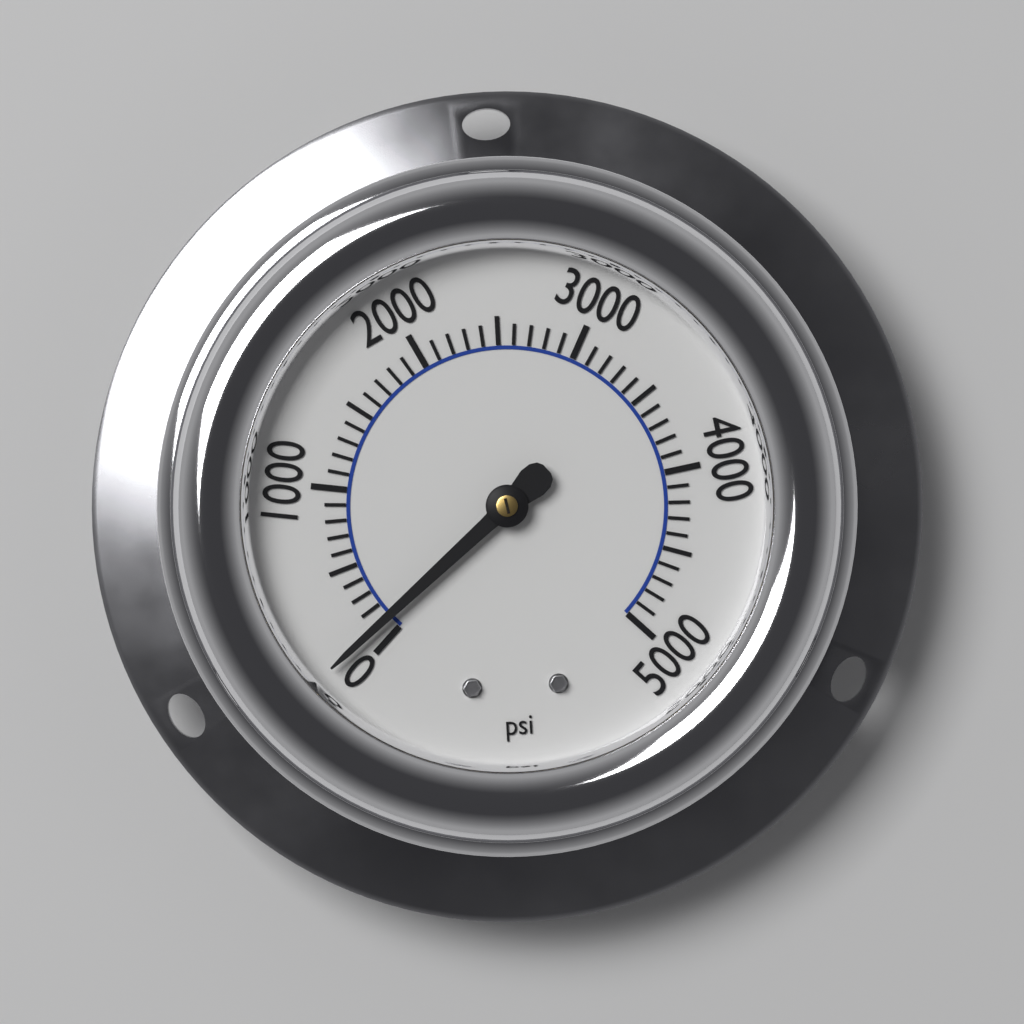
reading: 100 psi
